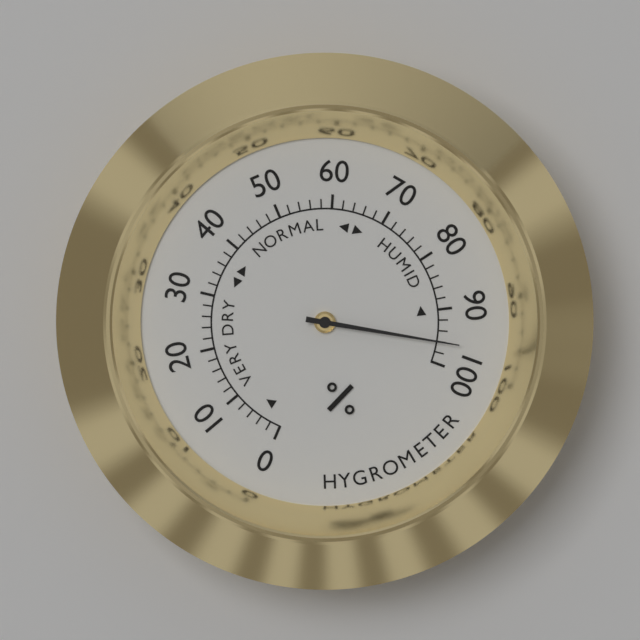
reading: 96 %
